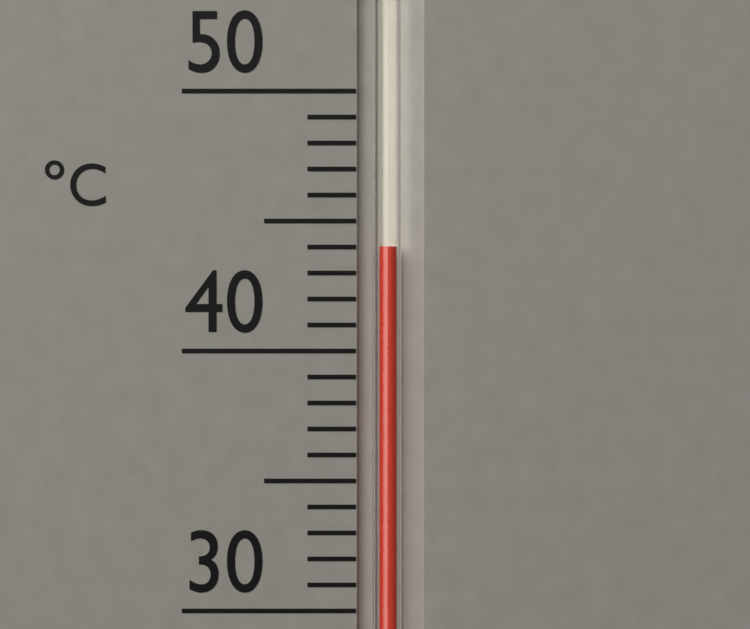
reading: 44 °C
